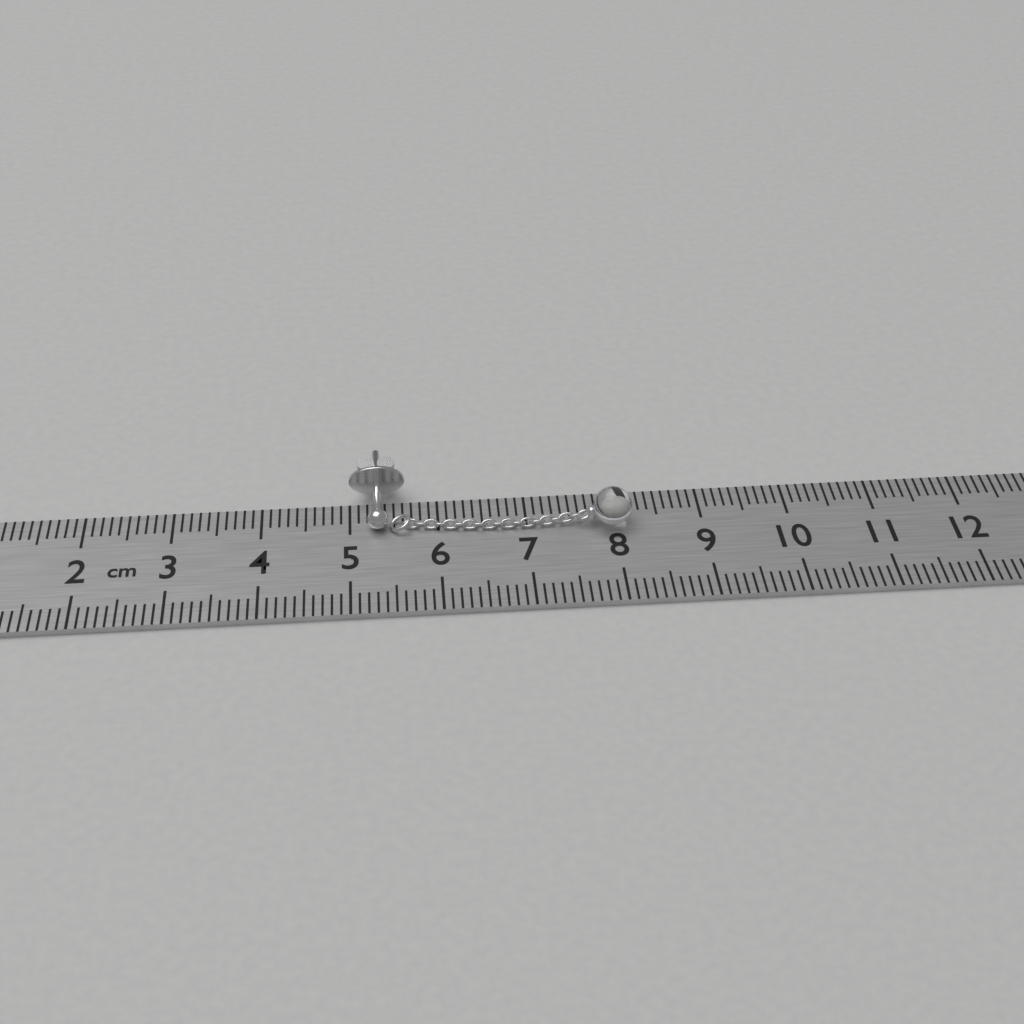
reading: 8.2 cm
